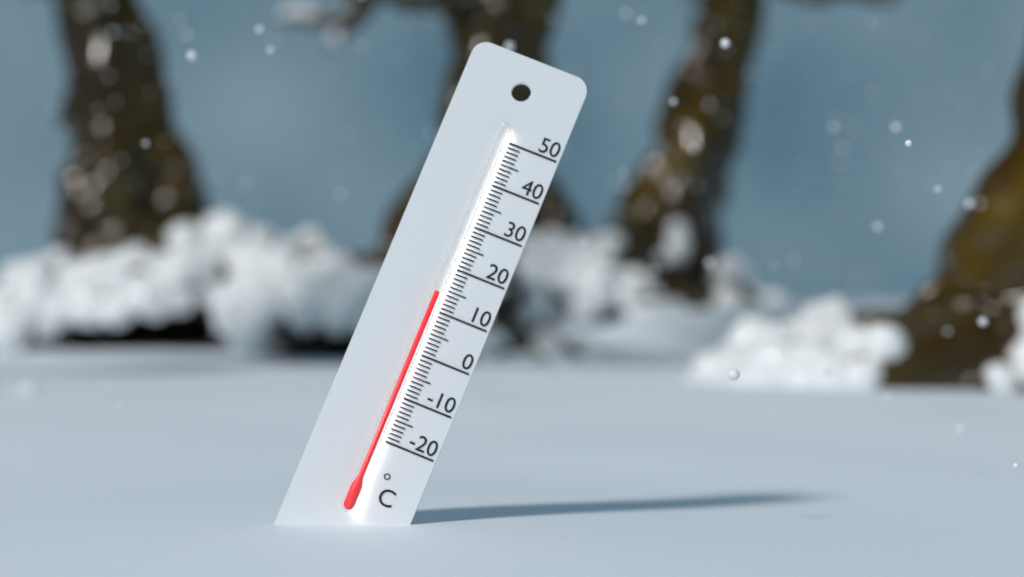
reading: 14 °C
